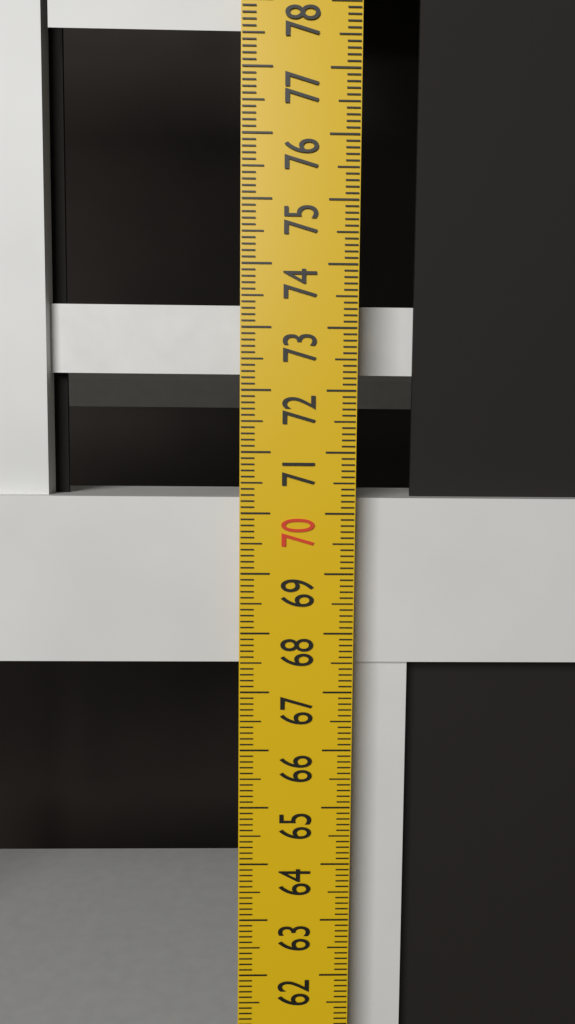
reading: 70.2 cm
